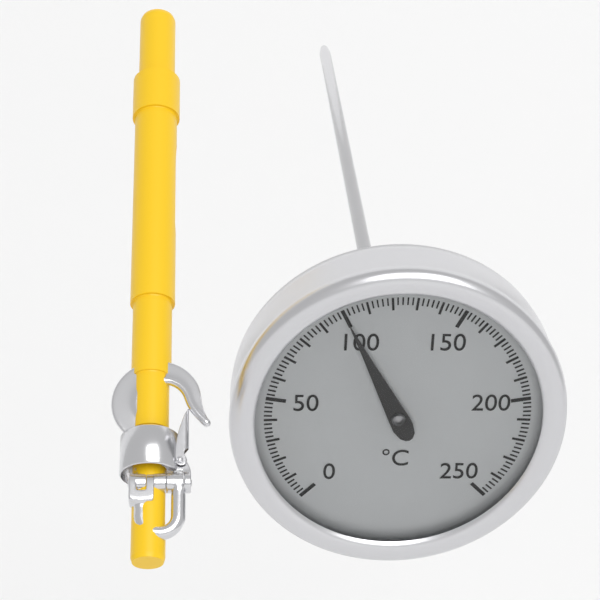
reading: 100 °C
